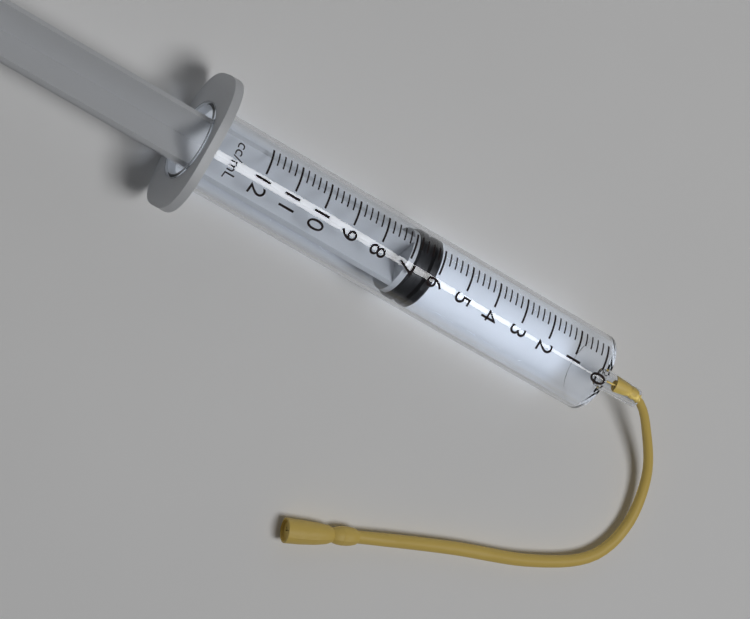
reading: 6.0 ml
